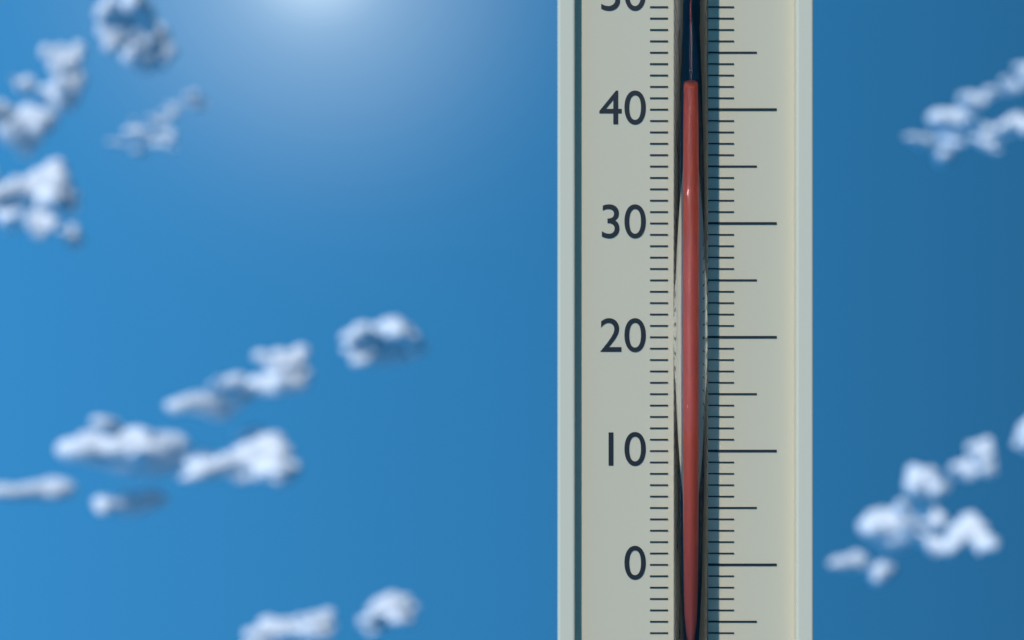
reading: 41 (no unit)
